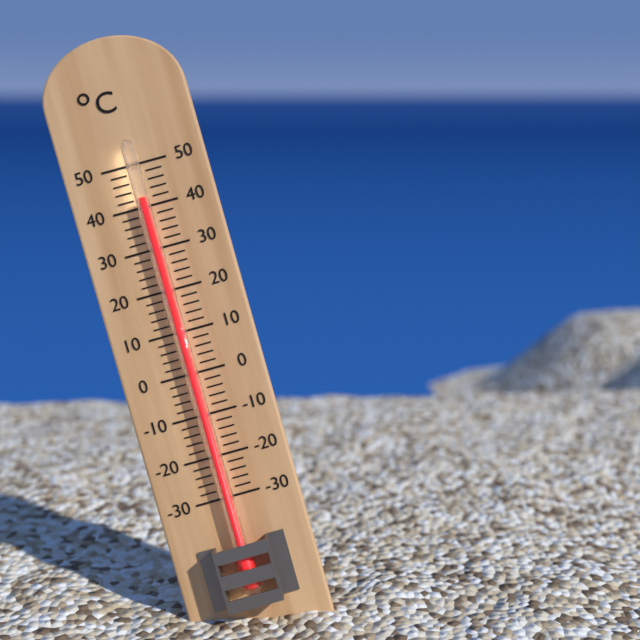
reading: 42 °C
